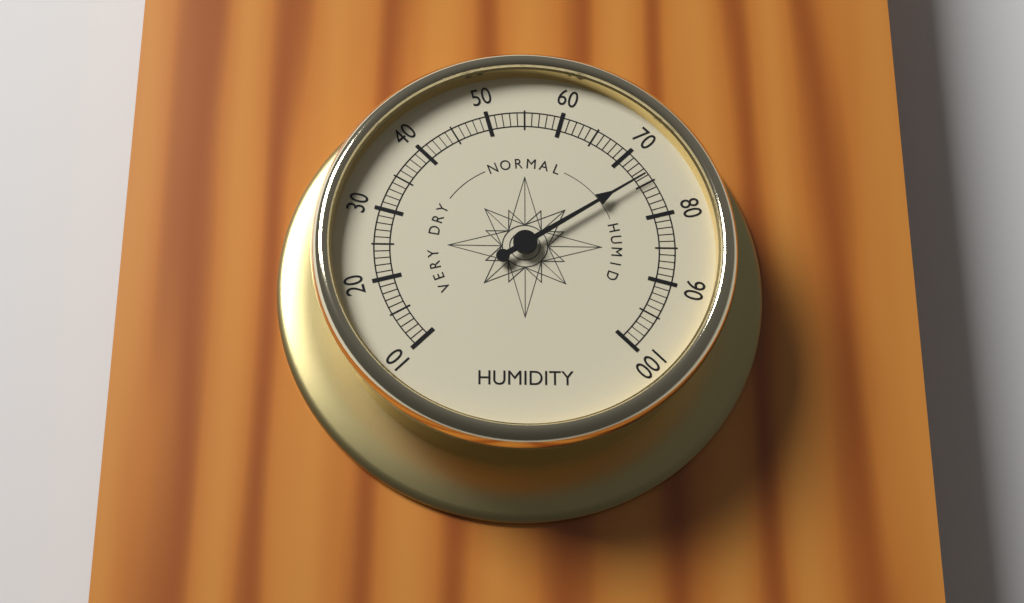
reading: 74 (no unit)
